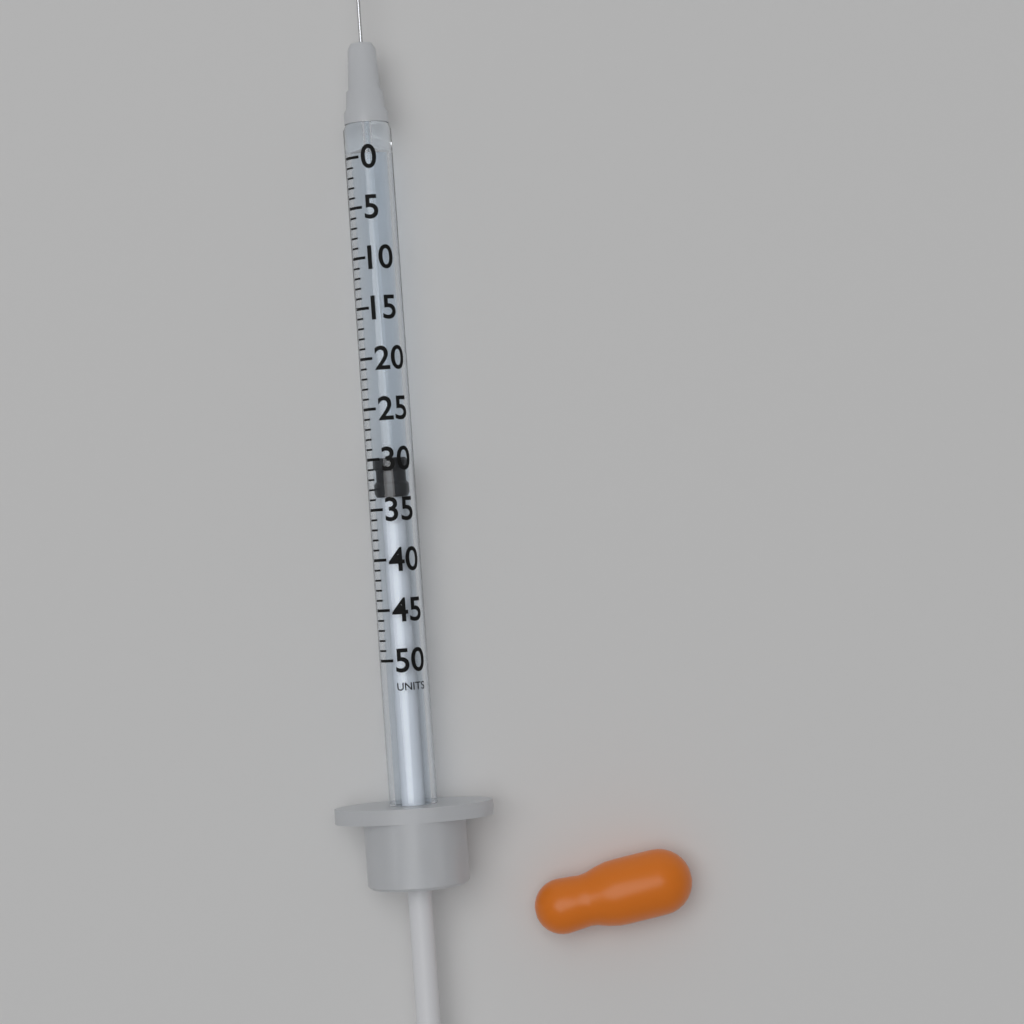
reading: 30 units
